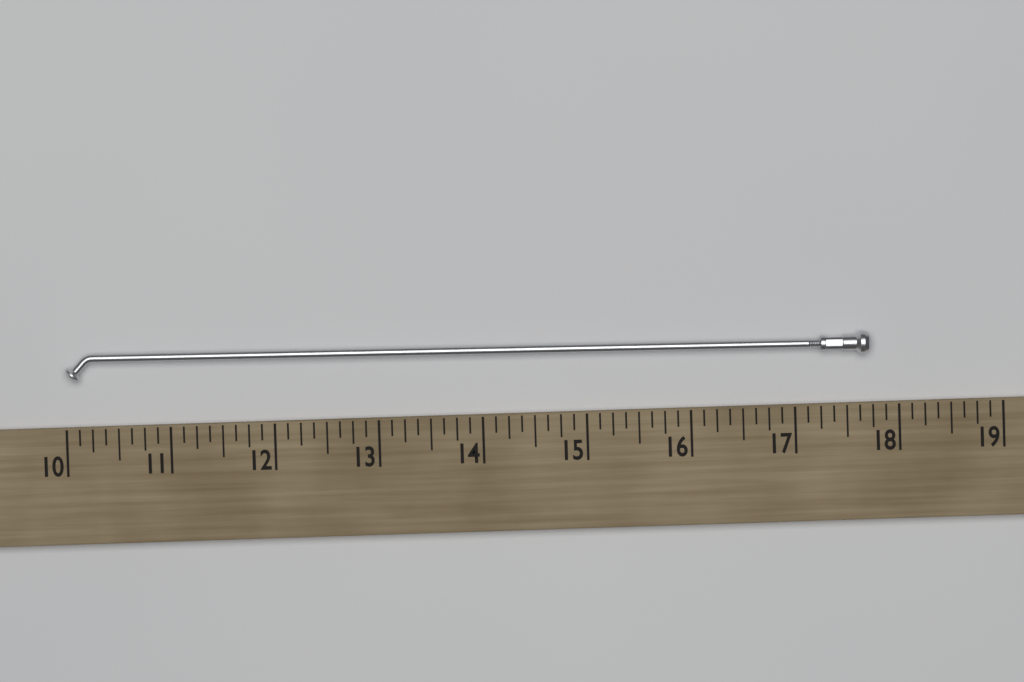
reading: 17.750 (no unit)
